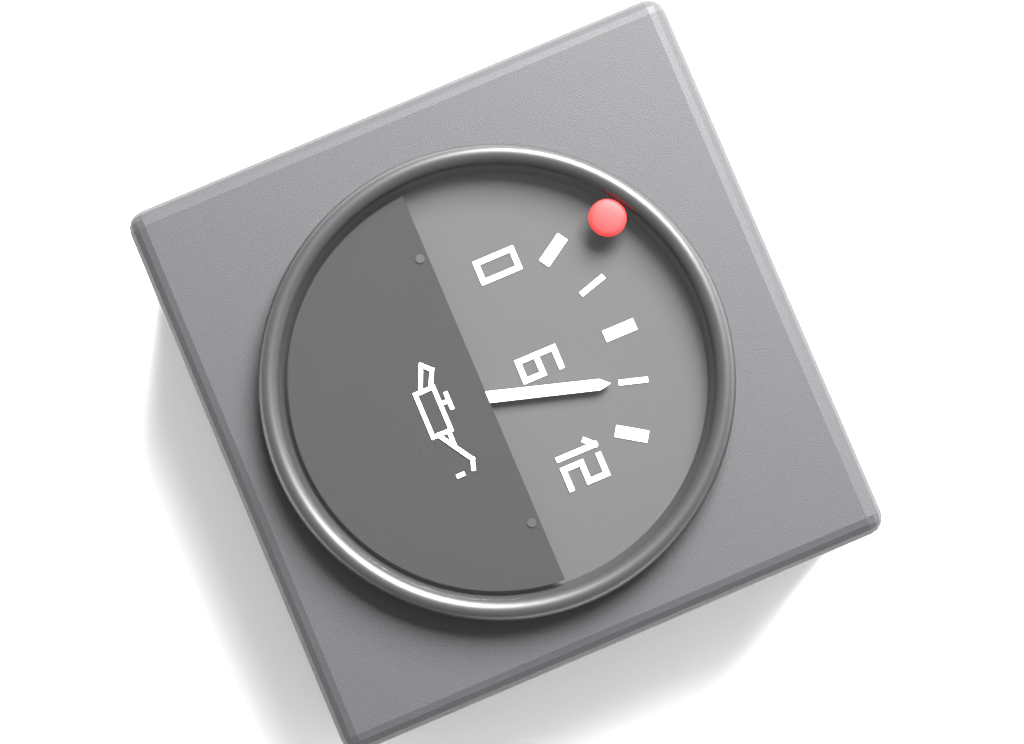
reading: 9 (no unit)
